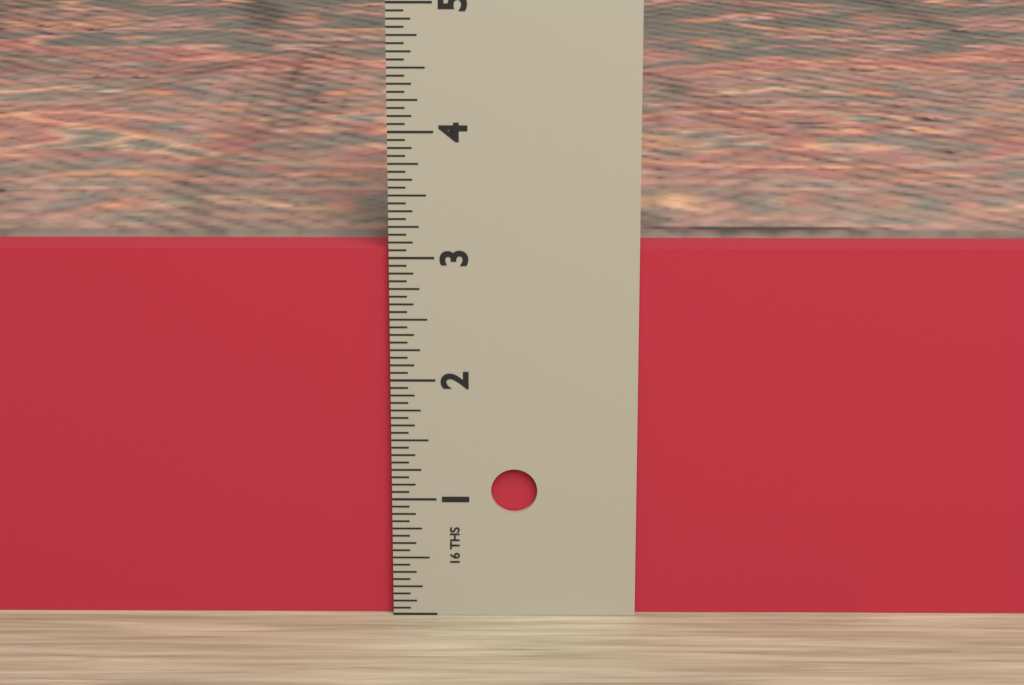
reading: 3.0625 in
